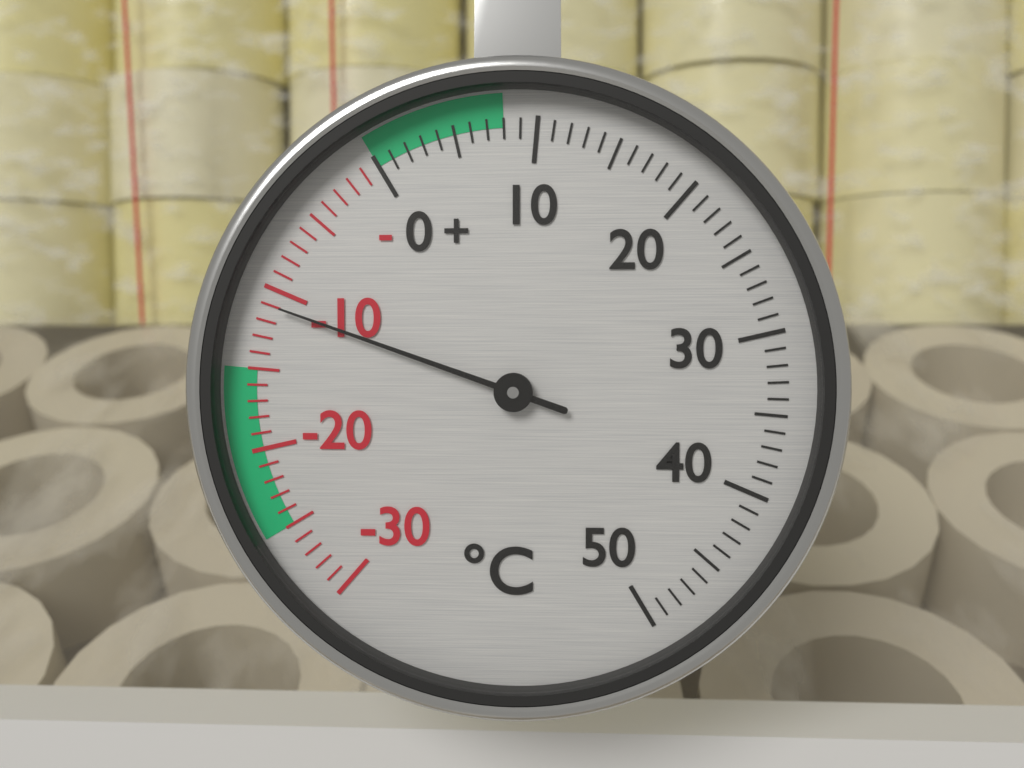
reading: -11 °C
